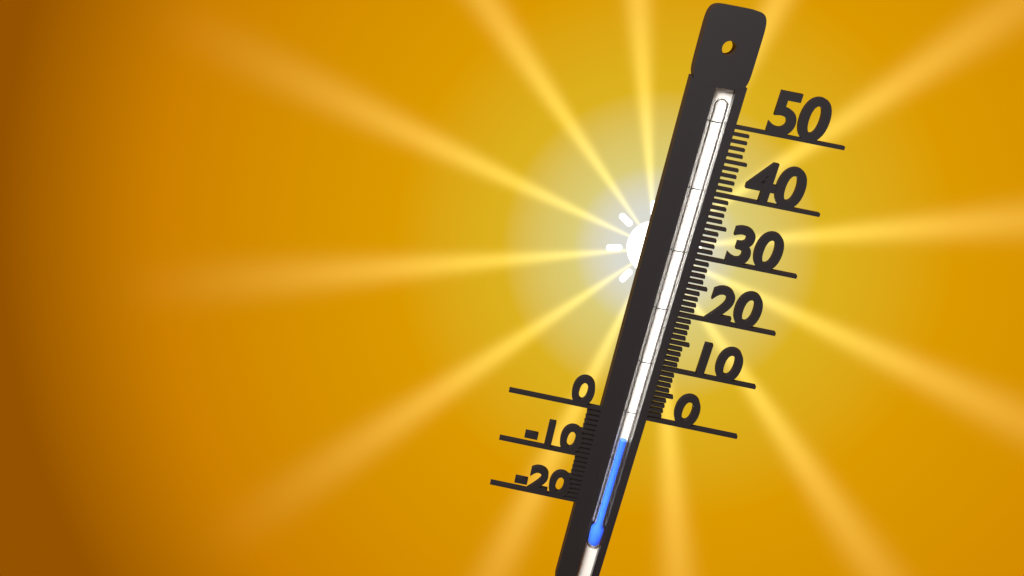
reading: -5 (no unit)
